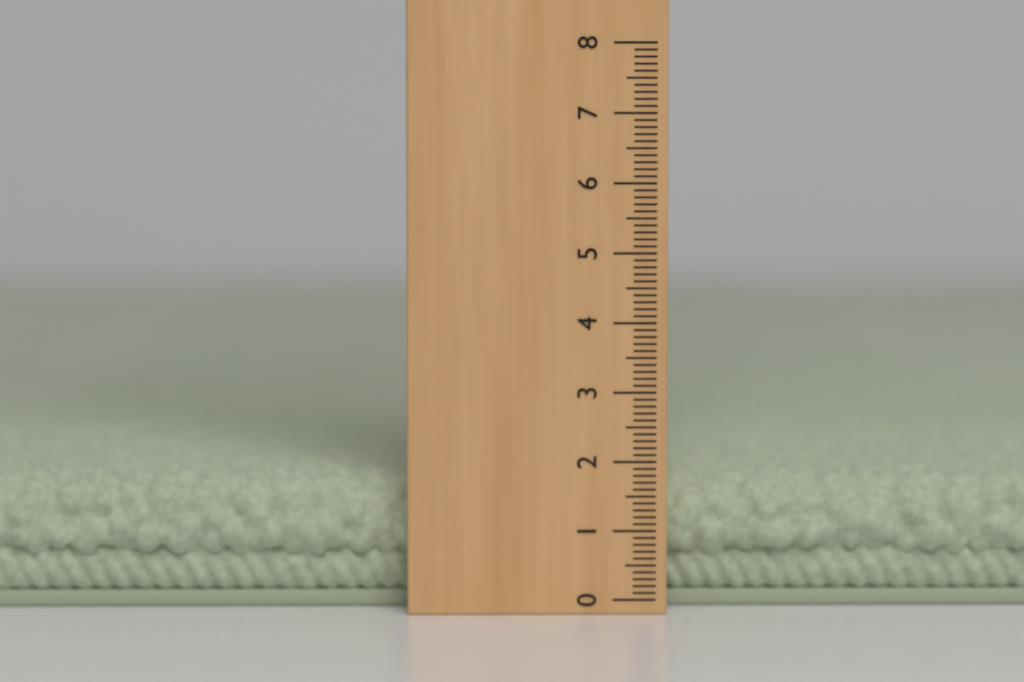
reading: 1.8 (no unit)
